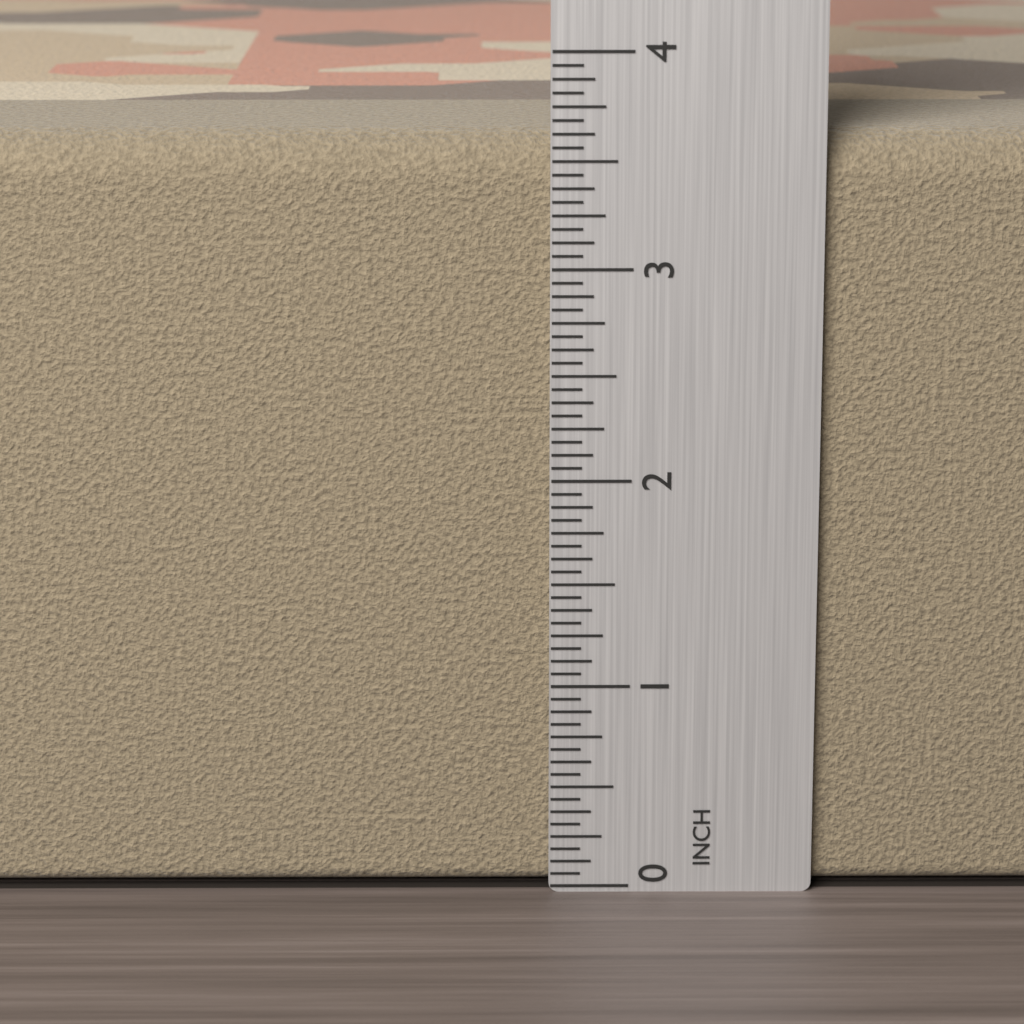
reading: 3.6250 in
